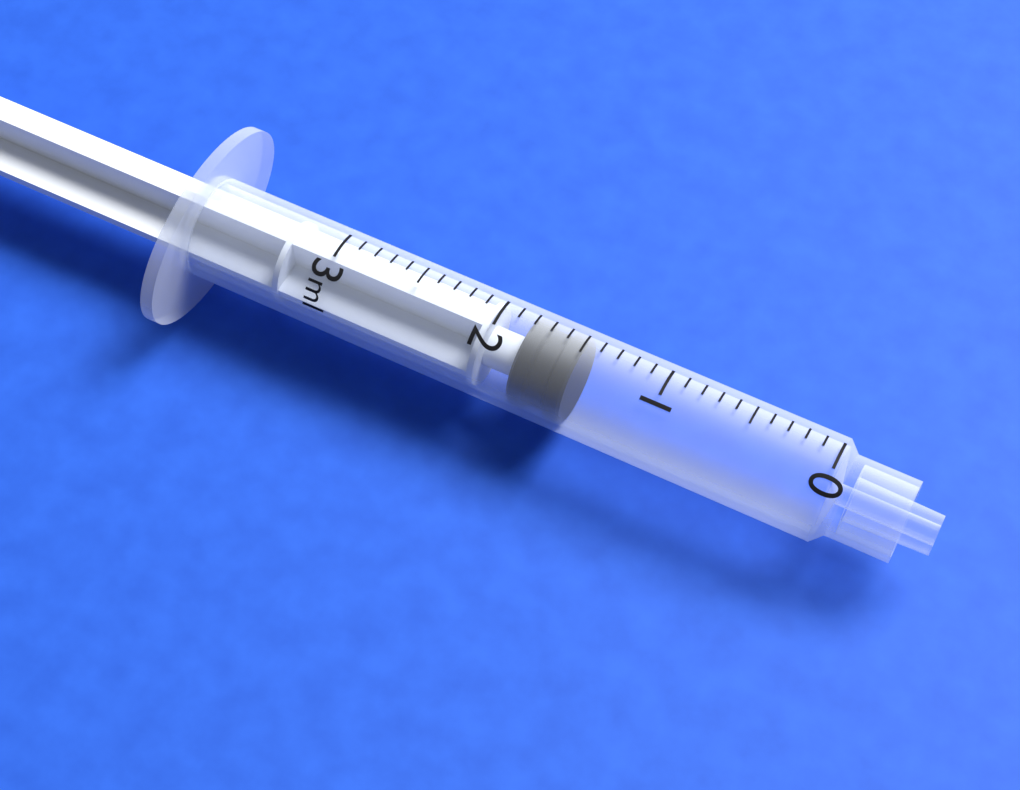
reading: 1.5 ml
